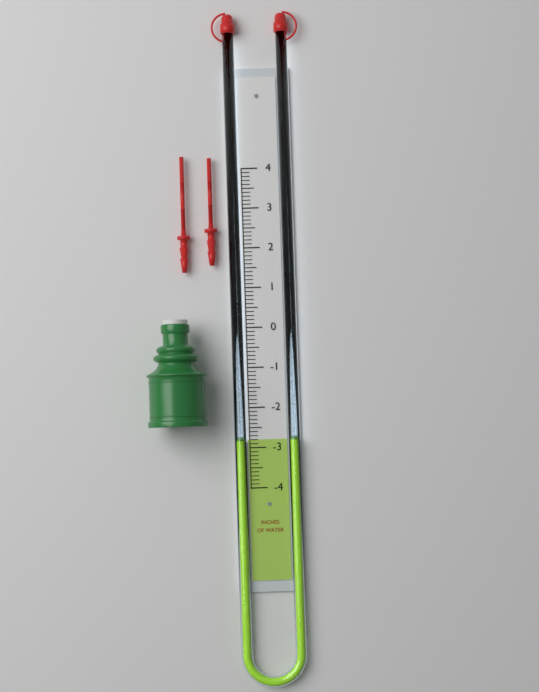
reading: -2.8 in
